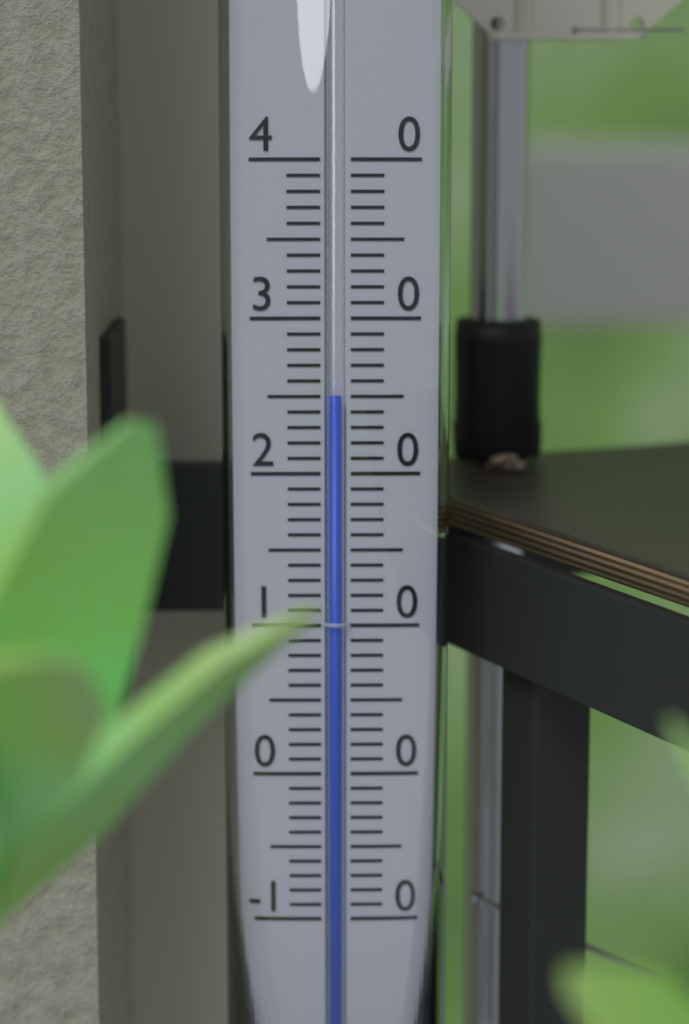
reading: 25 (no unit)
